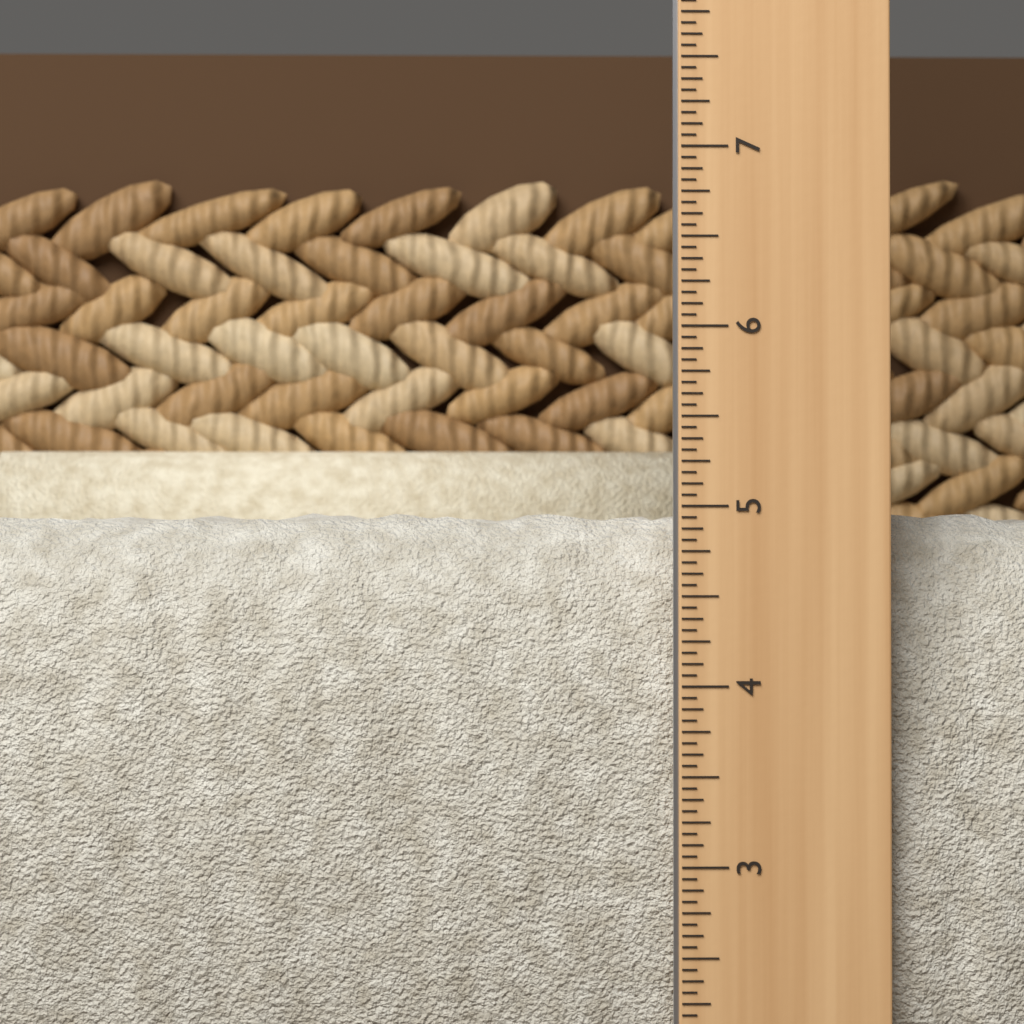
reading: 5.0000 in
